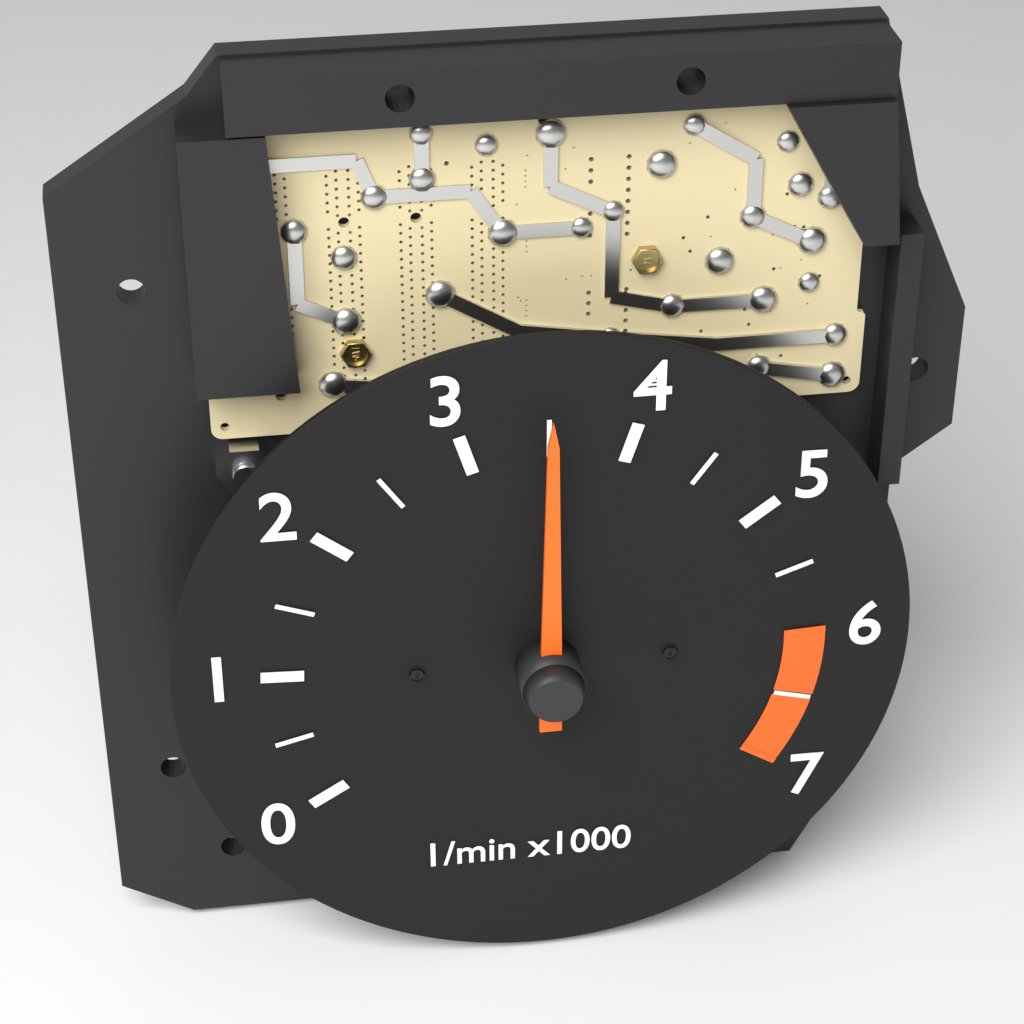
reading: 3500 1/min
